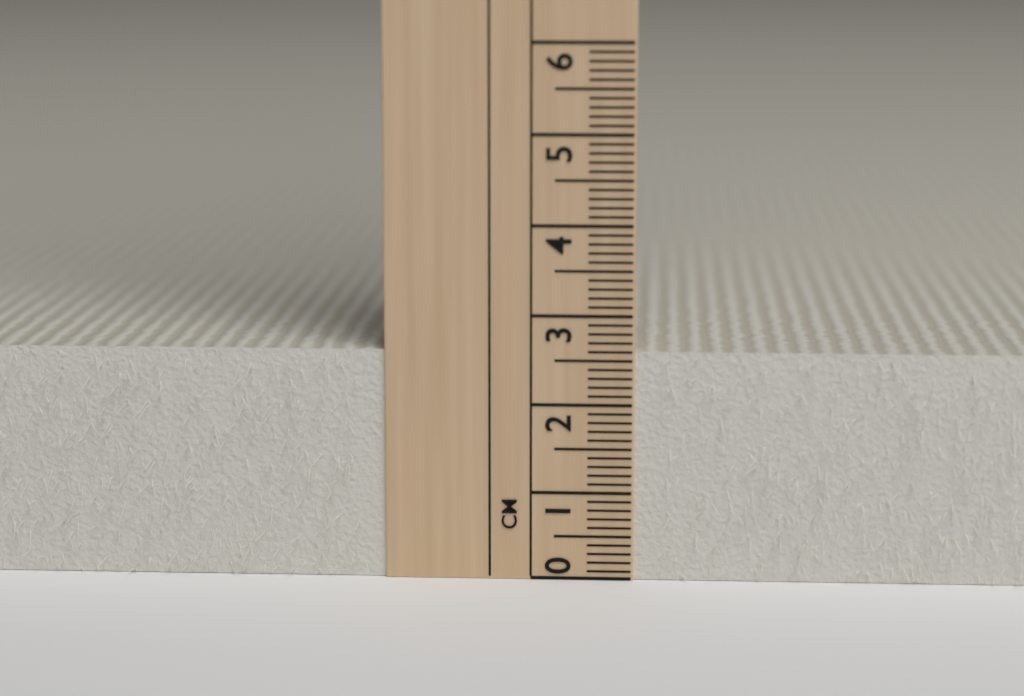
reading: 2.6 cm
